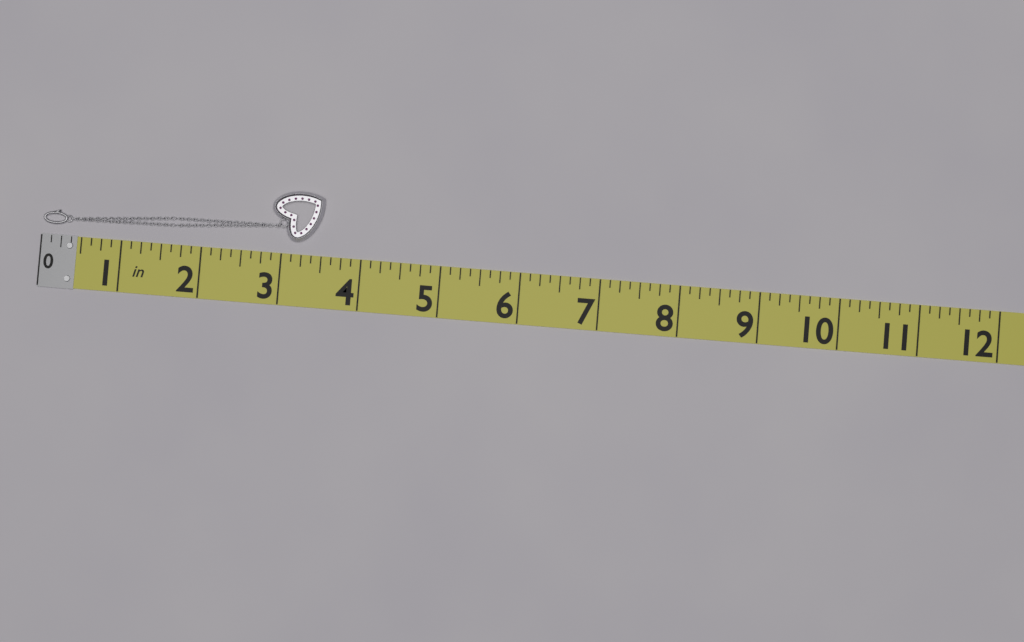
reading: 3.500 in
